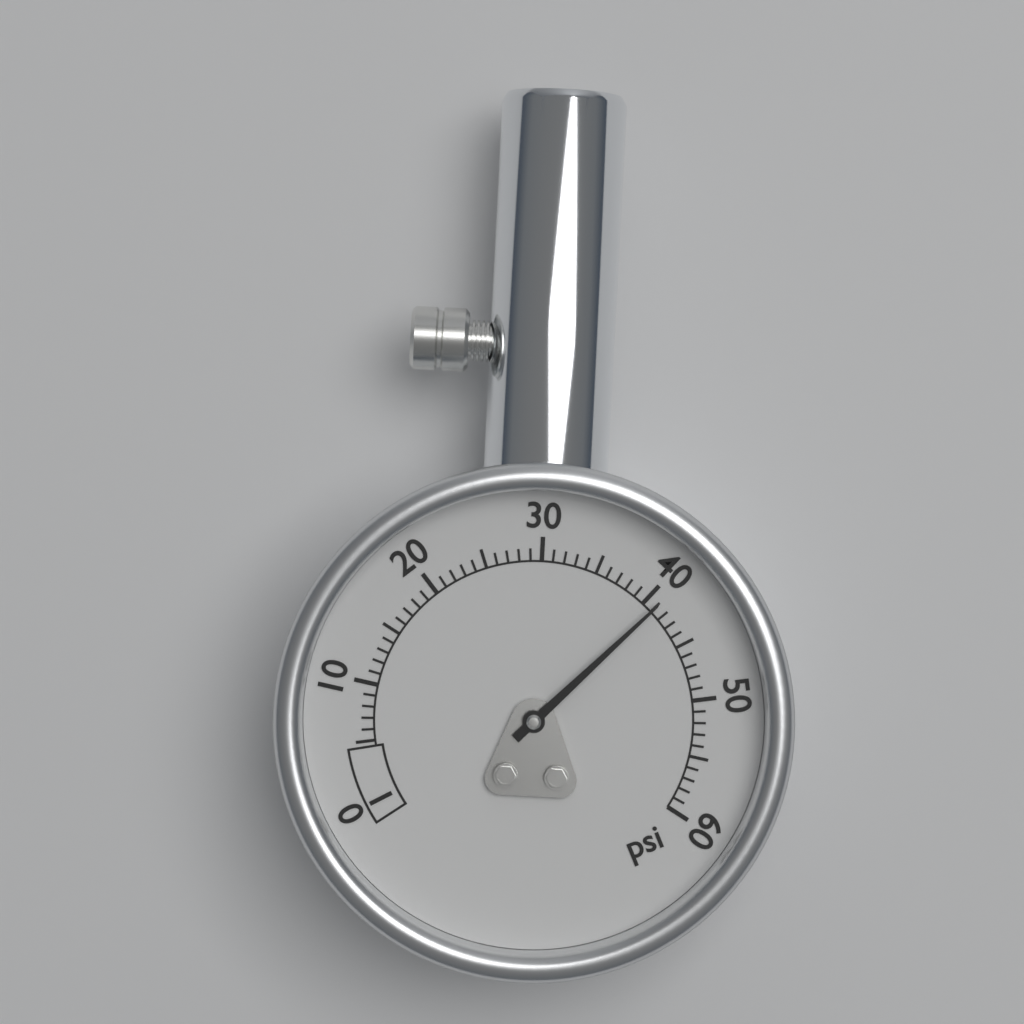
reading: 41 psi
